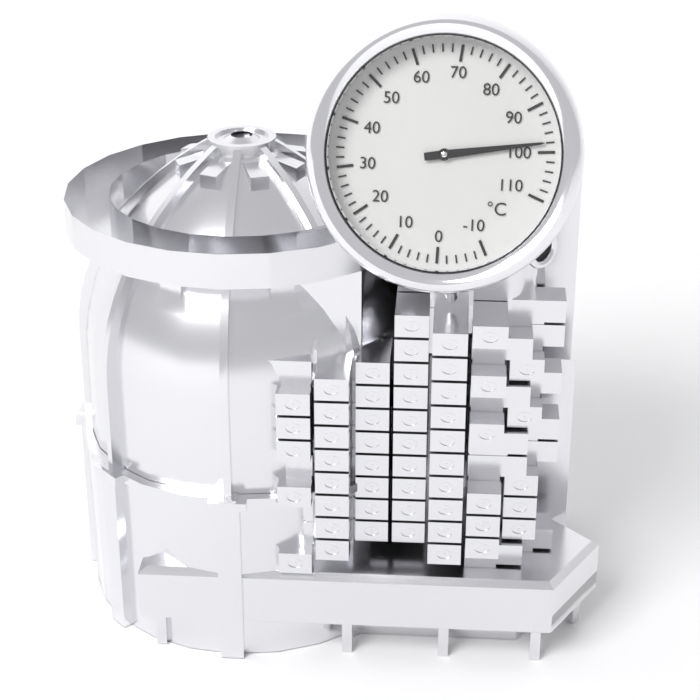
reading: 98 °C
